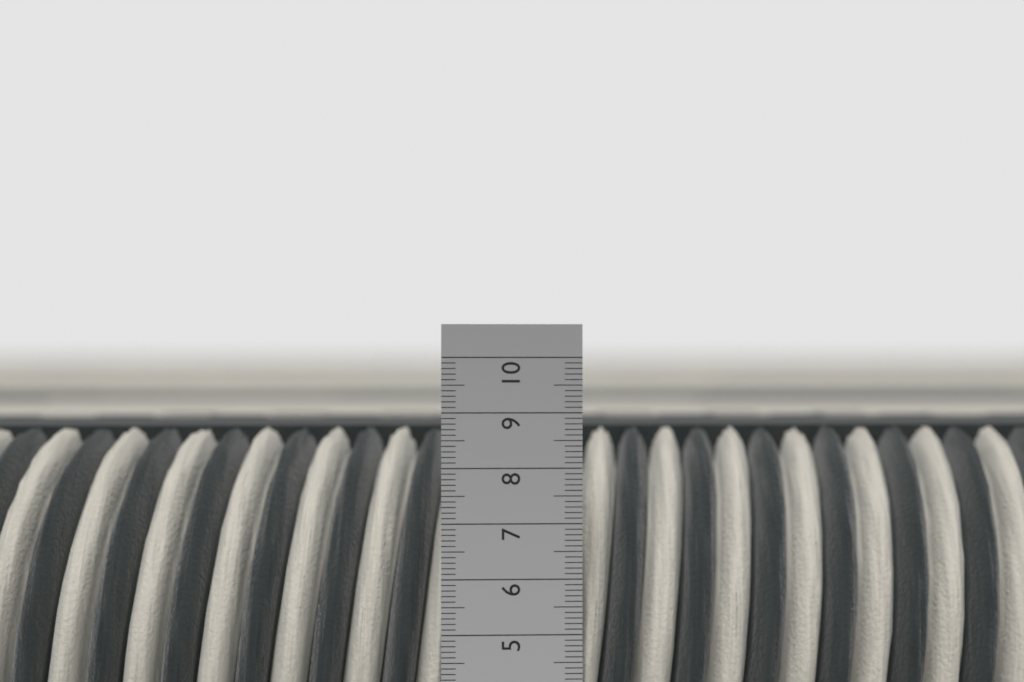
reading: 8.6 cm
